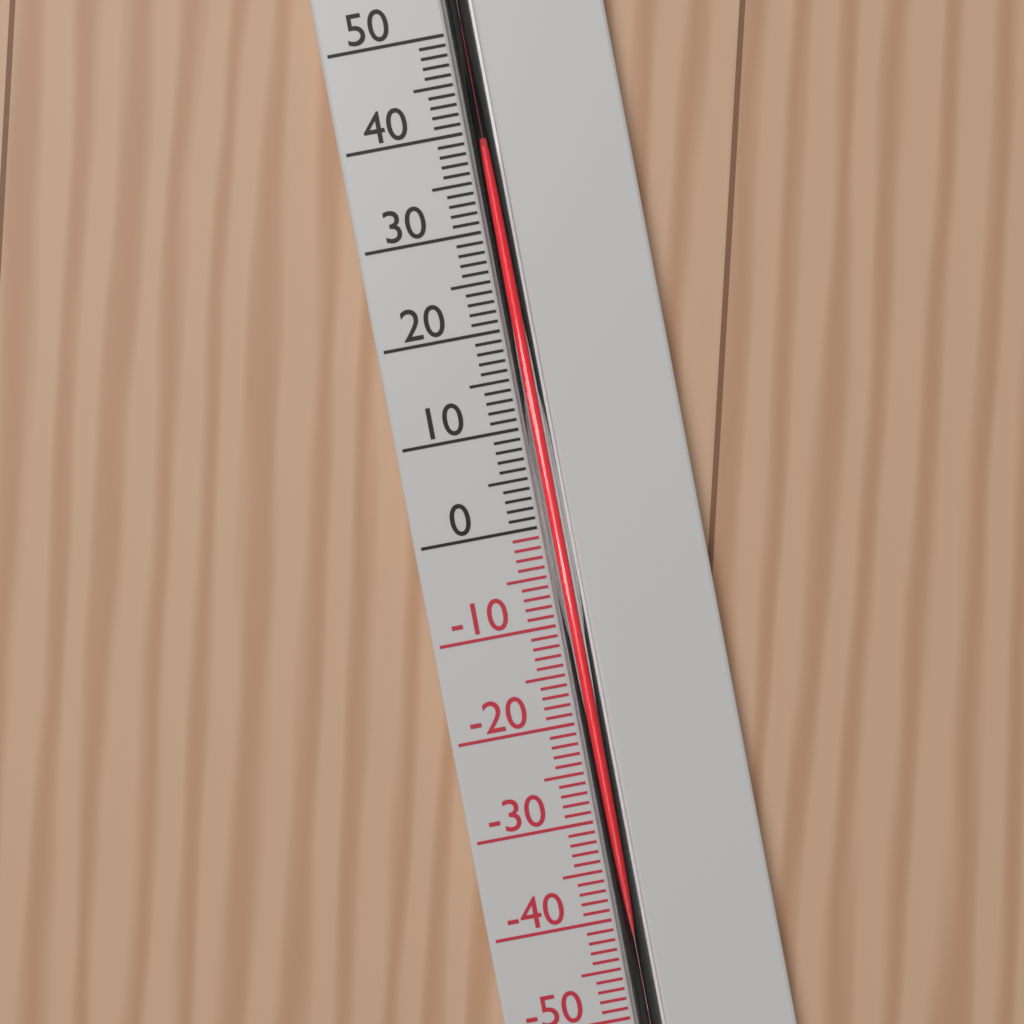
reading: 38 °C
